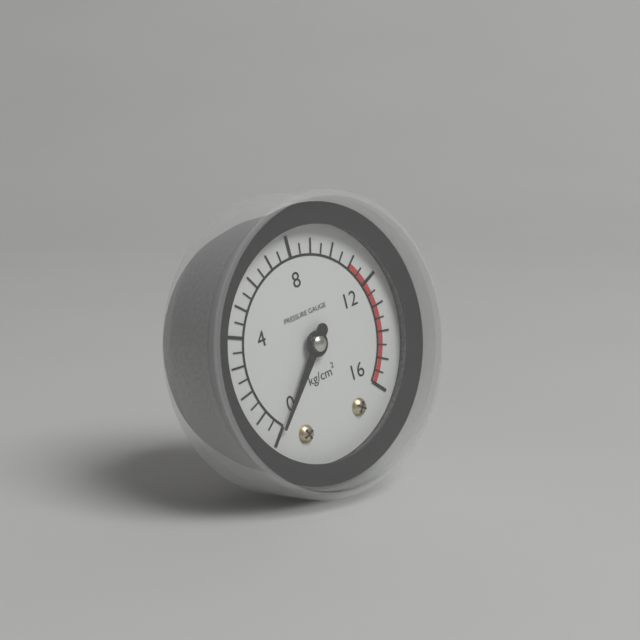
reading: 0.0 kg/cm²
